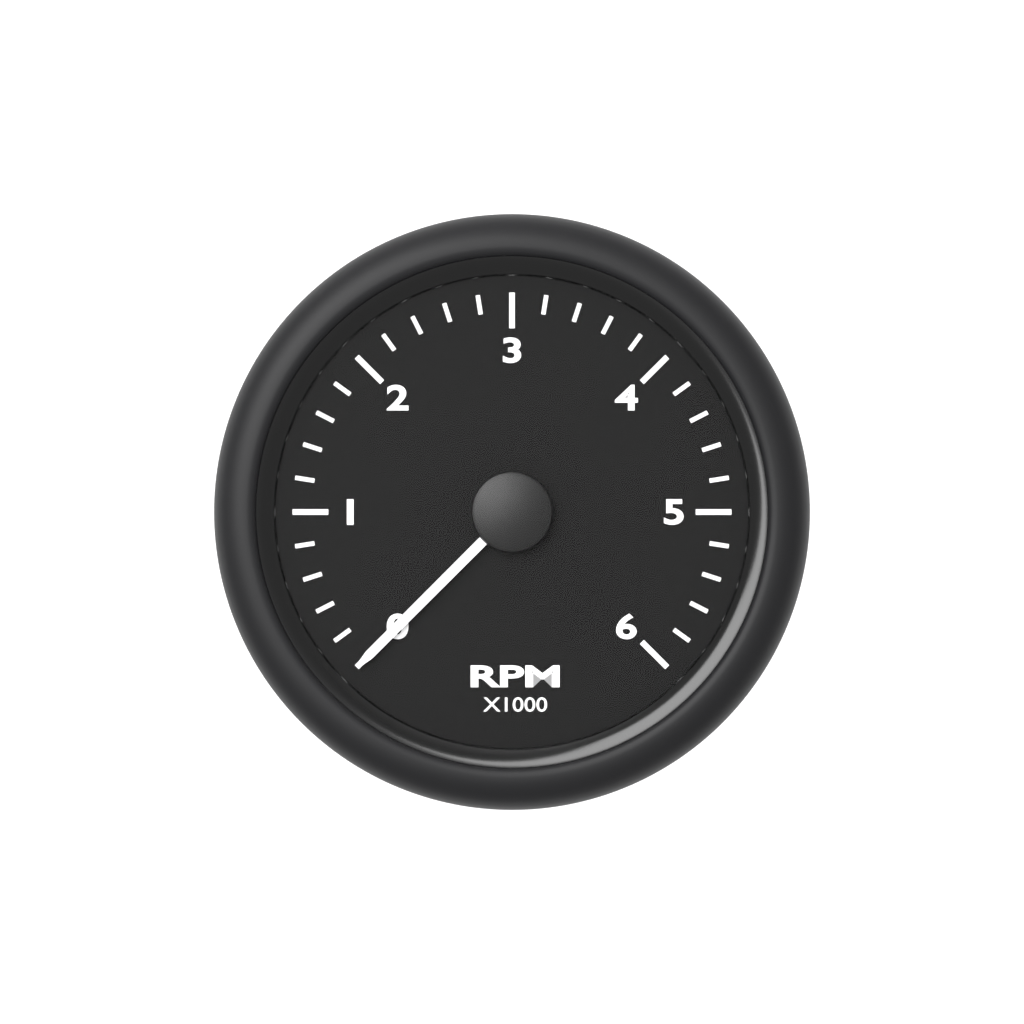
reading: 0 RPM
